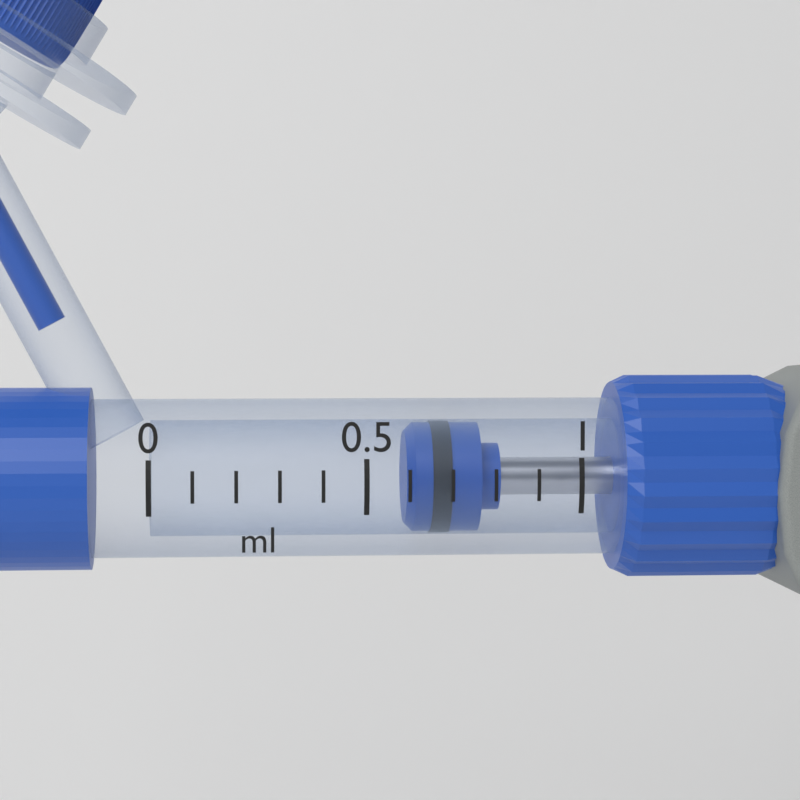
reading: 0.6 ml
